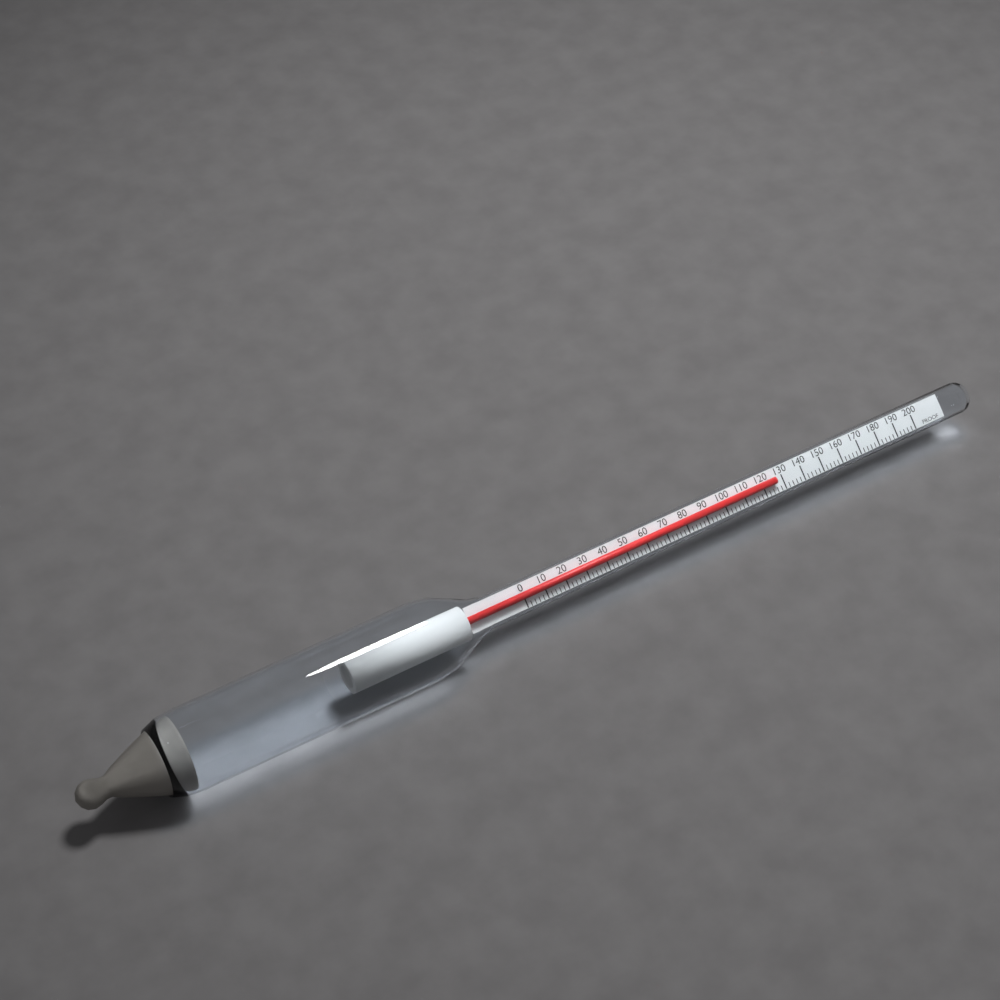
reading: 126 proof
